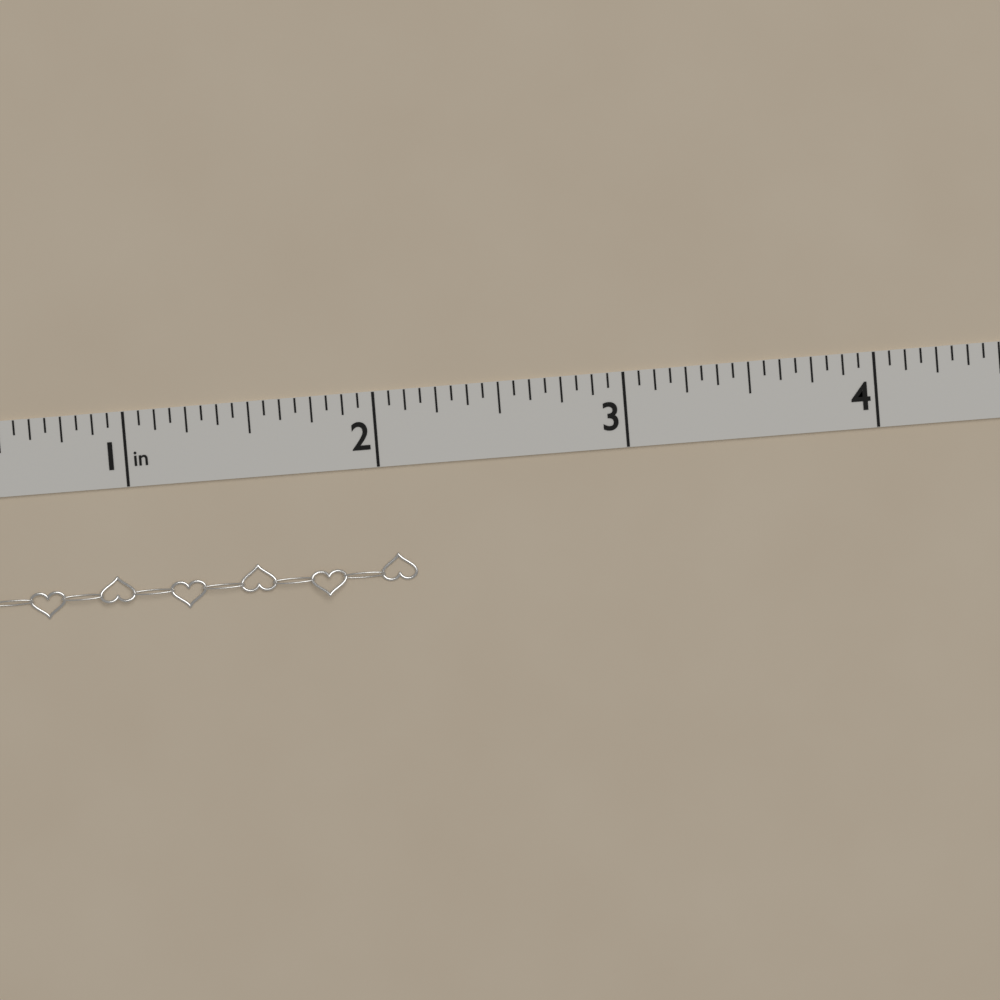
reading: 2.1250 in
